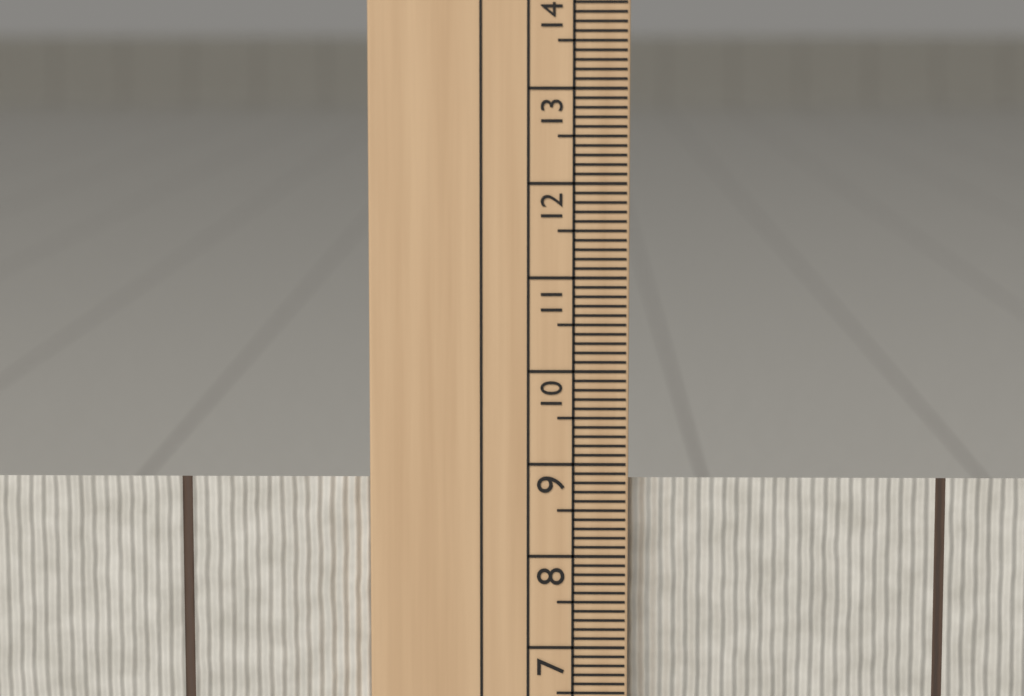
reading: 8.8 cm
